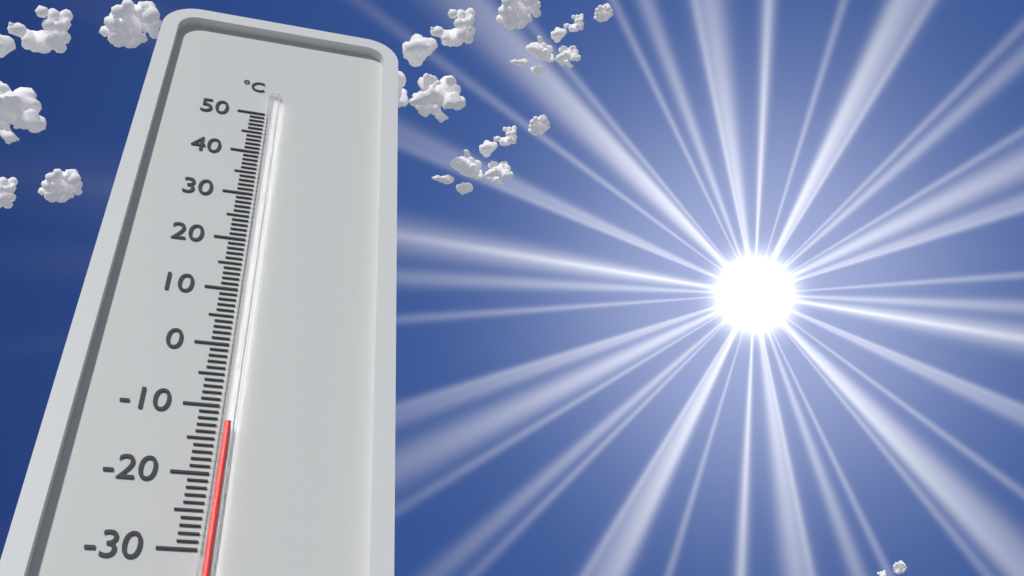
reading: -13 °C
